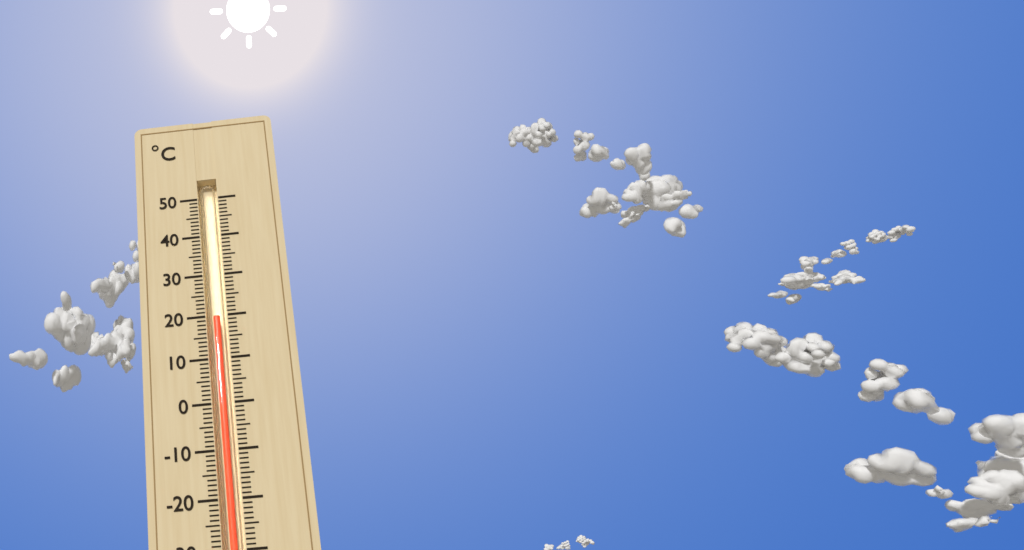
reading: 20 °C
